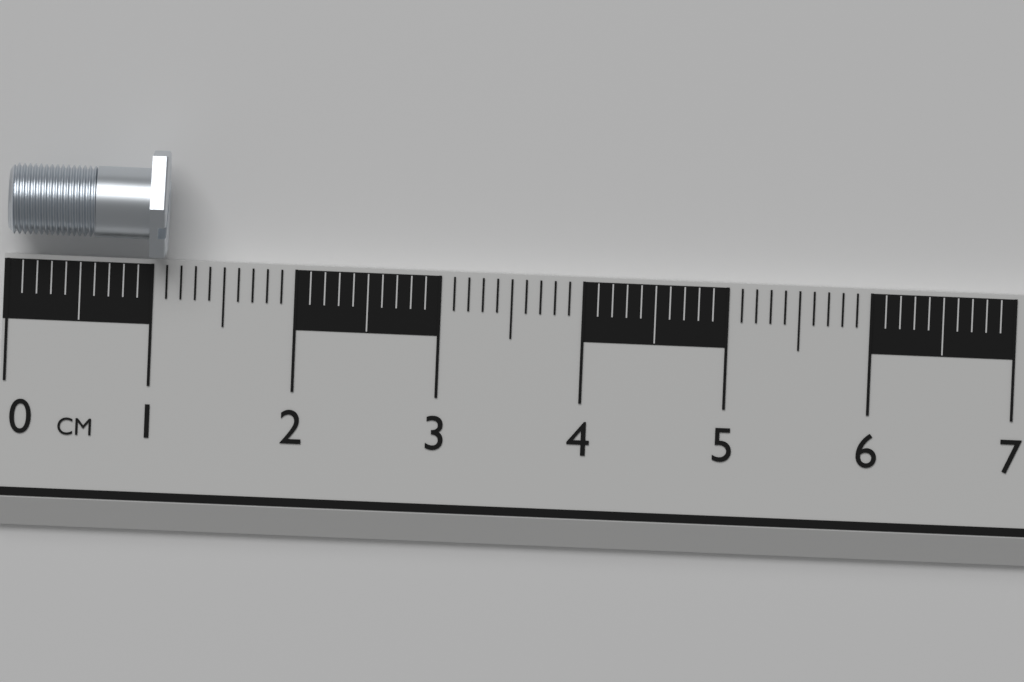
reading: 1.1 cm
